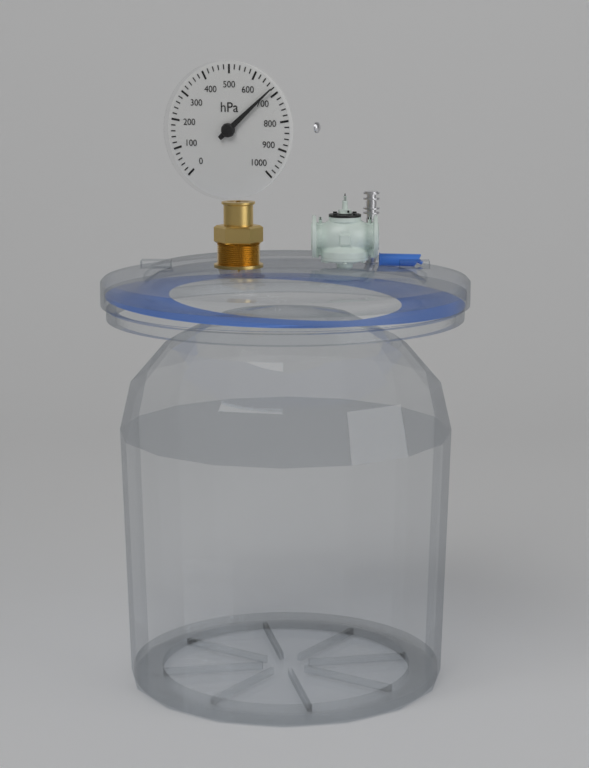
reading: 680 hPa
